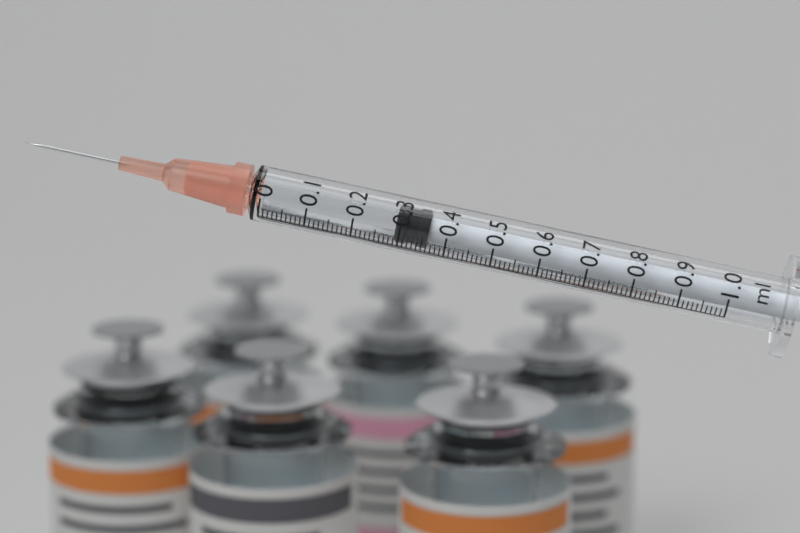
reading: 0.29 ml
